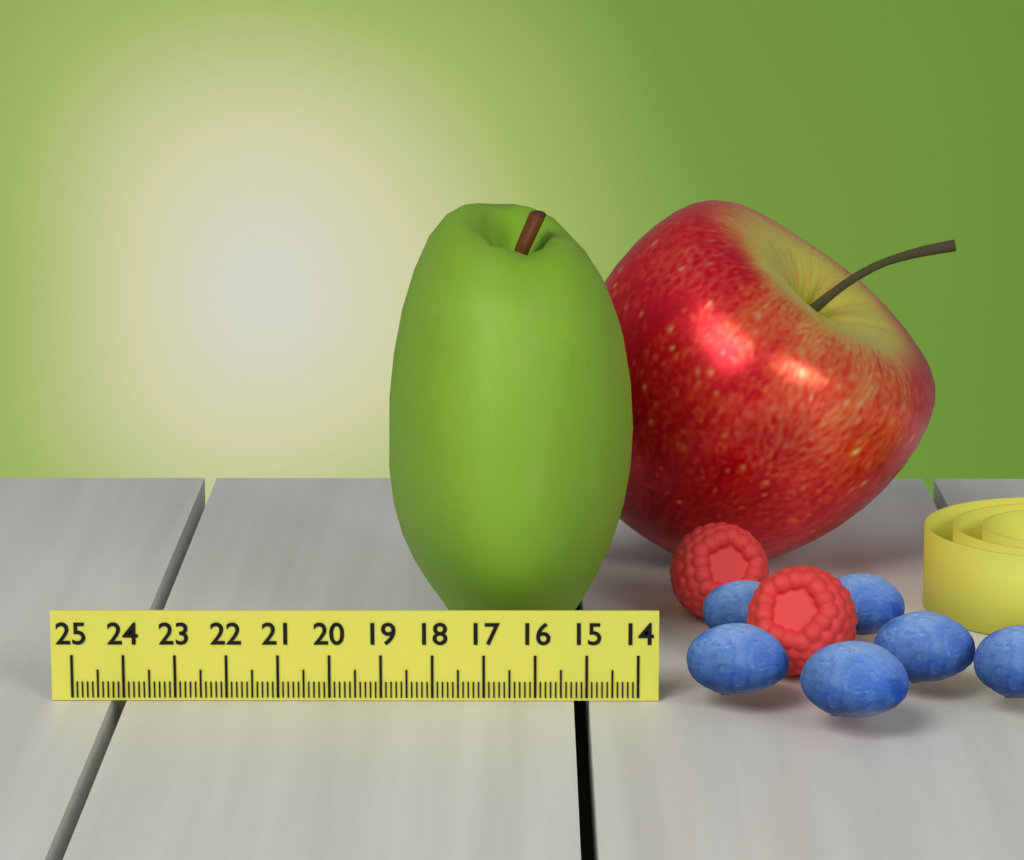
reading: 19.0 (no unit)
